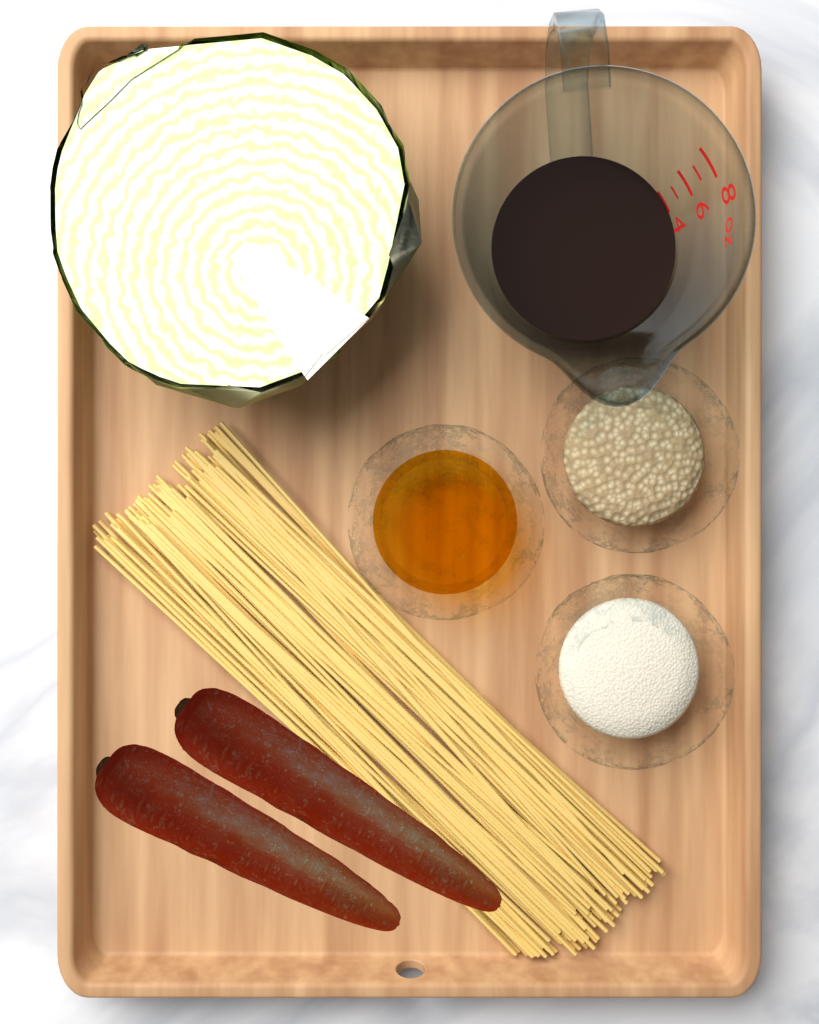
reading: 4 oz
